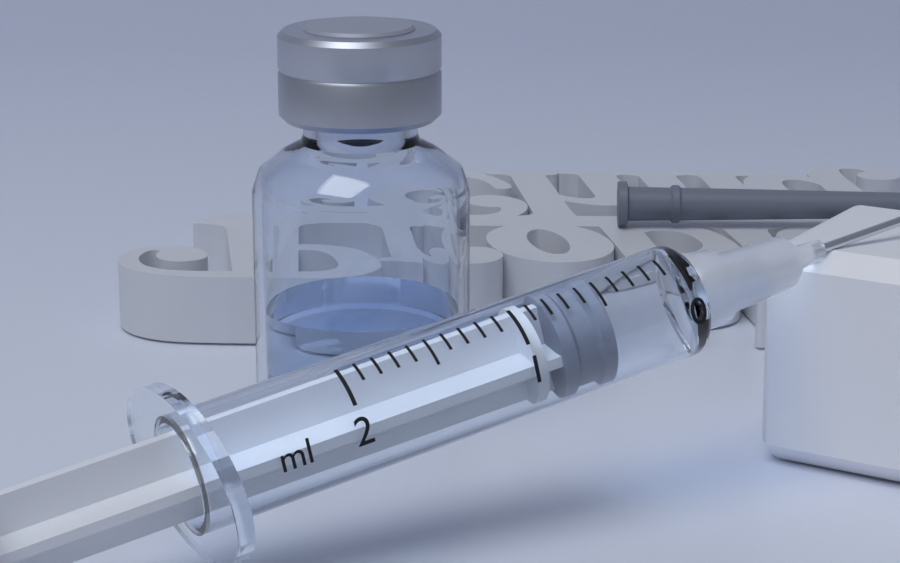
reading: 0.5 ml
